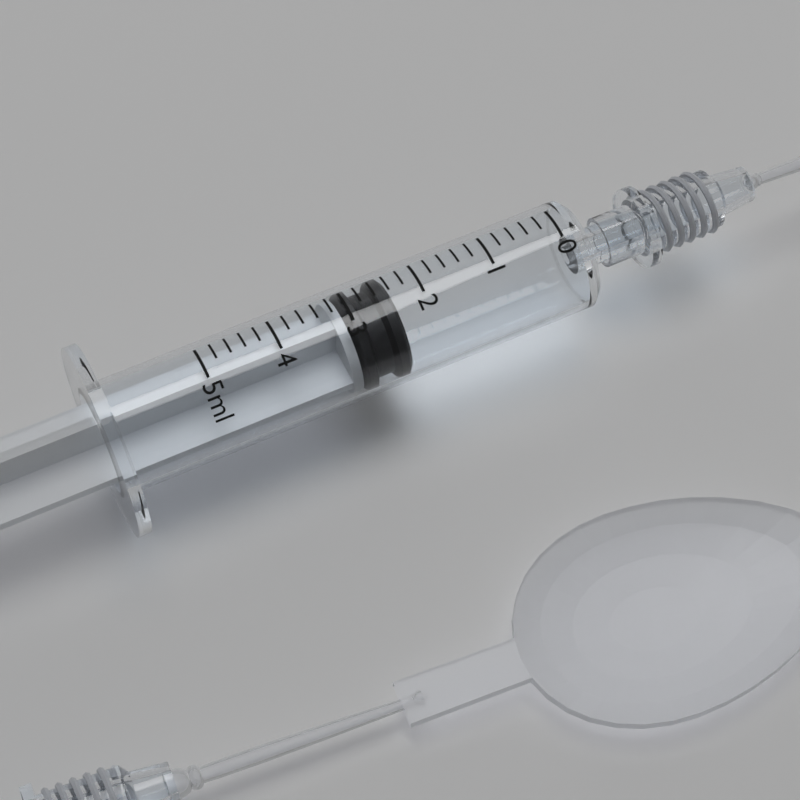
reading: 2.4 ml
